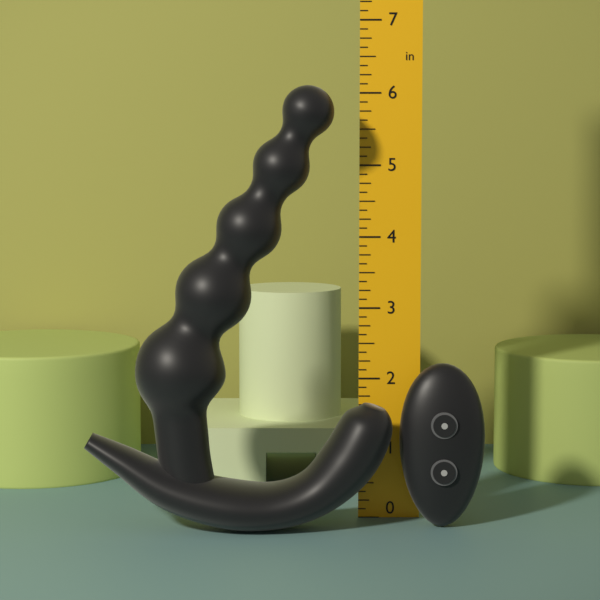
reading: 6.100 in
